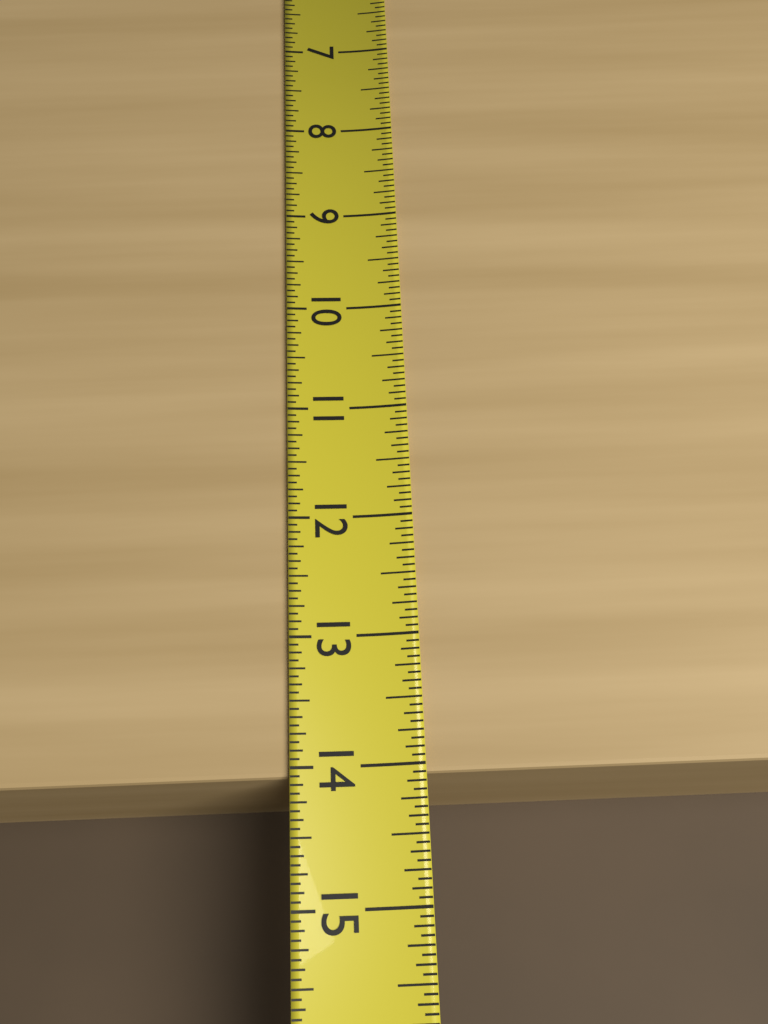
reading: 14.0625 (no unit)
